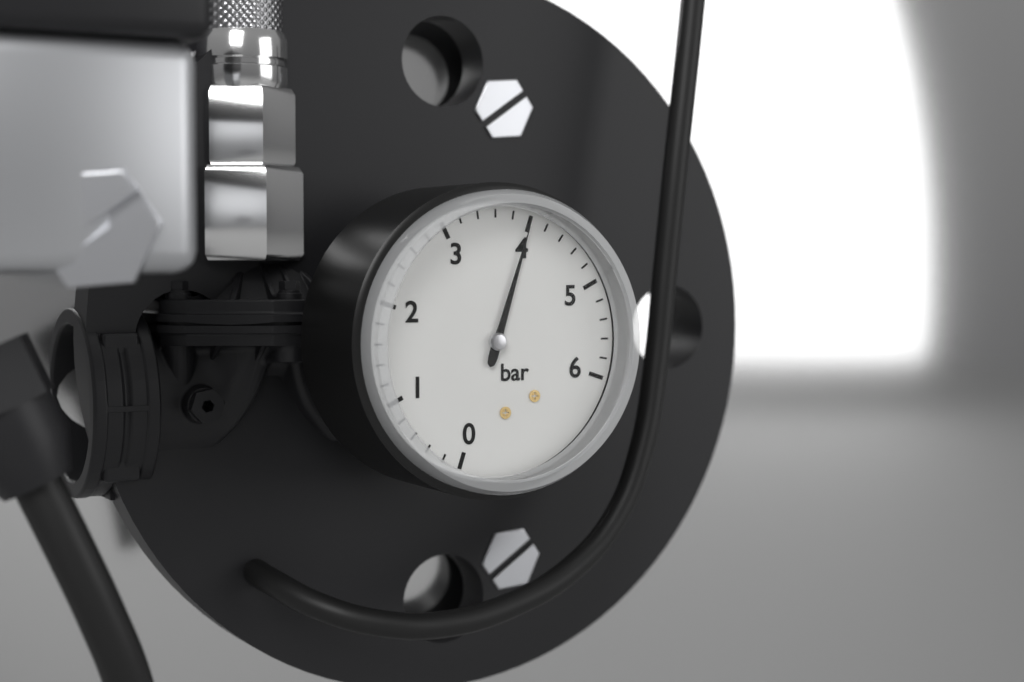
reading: 4.0 bar
